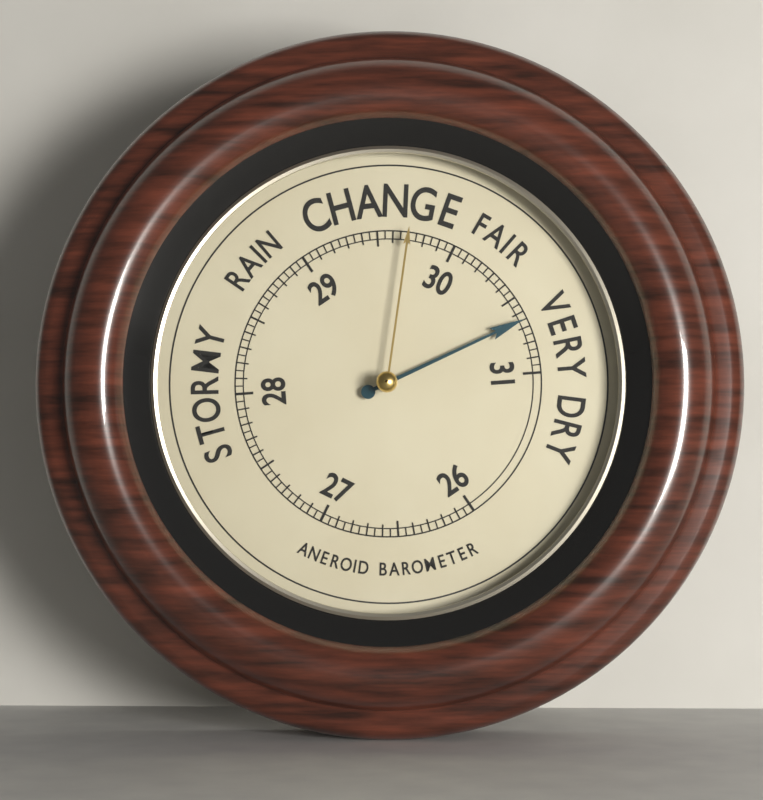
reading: 30.65 (no unit)
